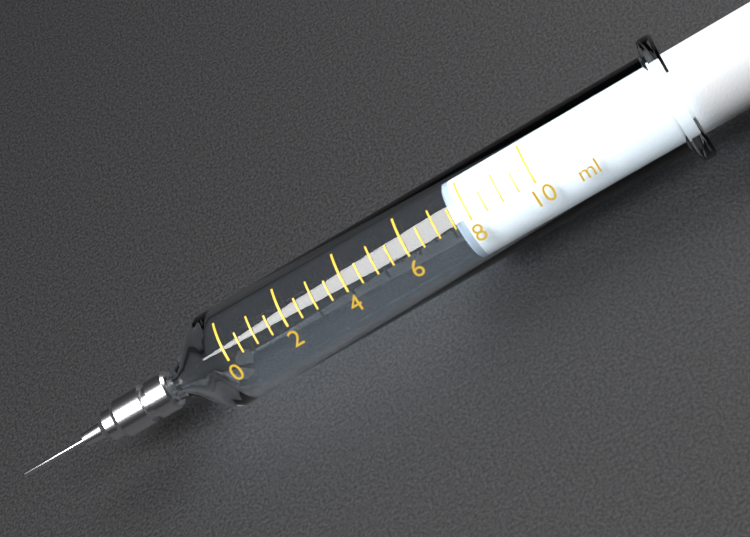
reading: 7.5 ml
